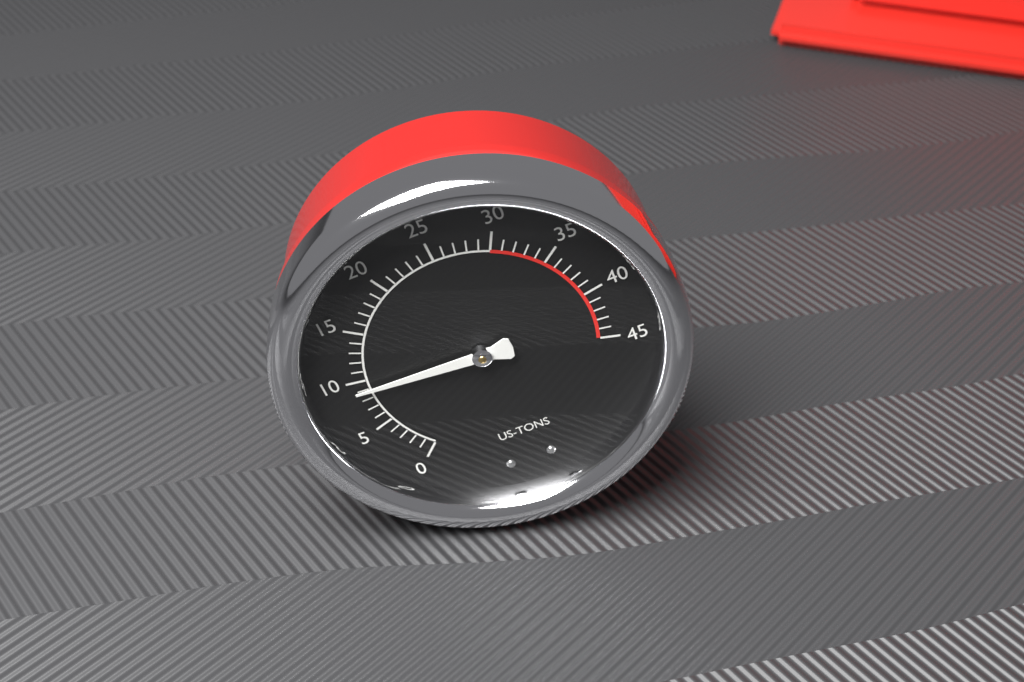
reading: 9 US tons
